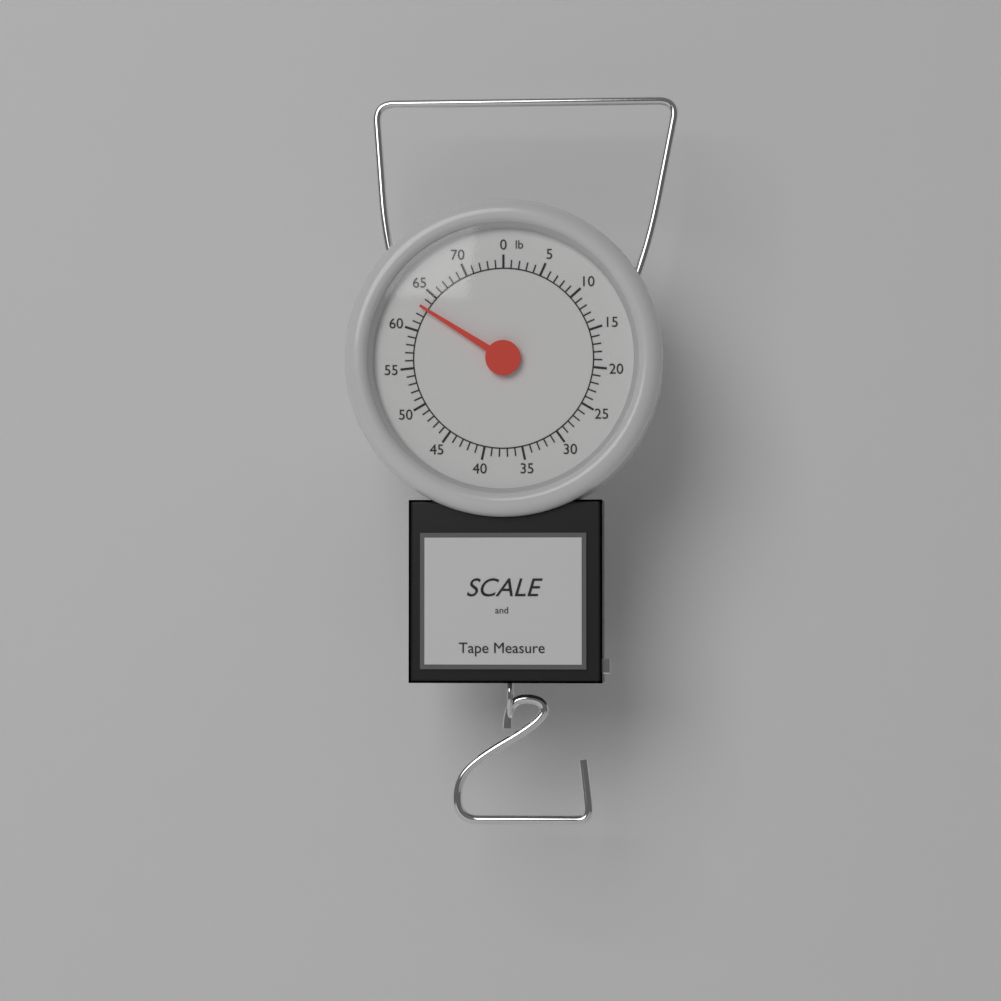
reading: 63 lb
